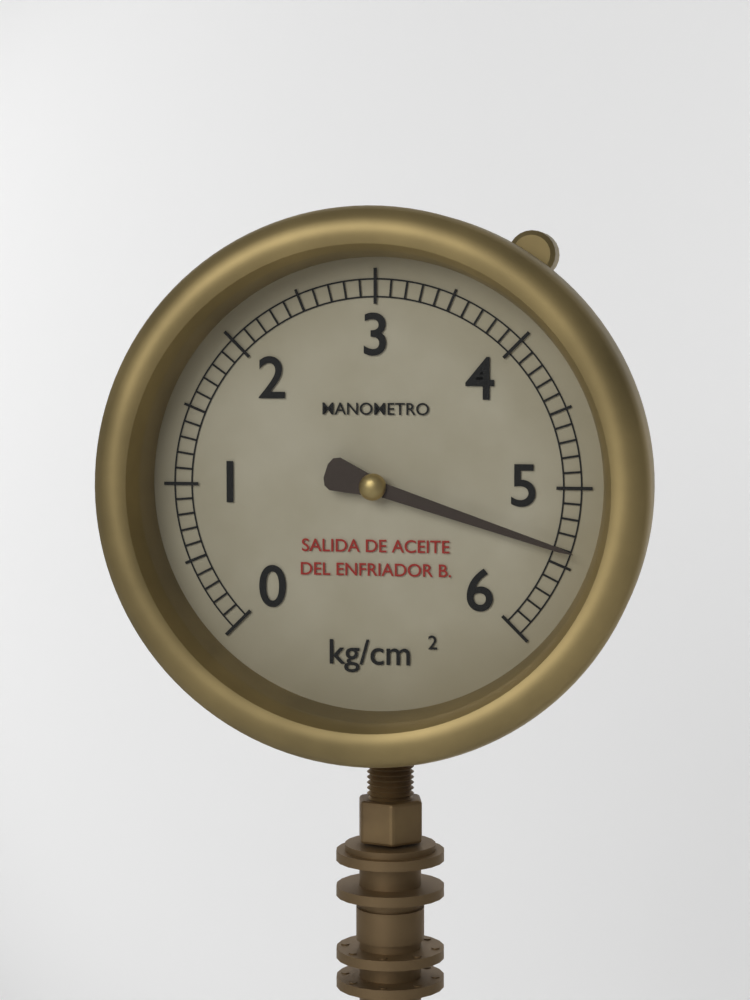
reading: 5.4 kg/cm²
